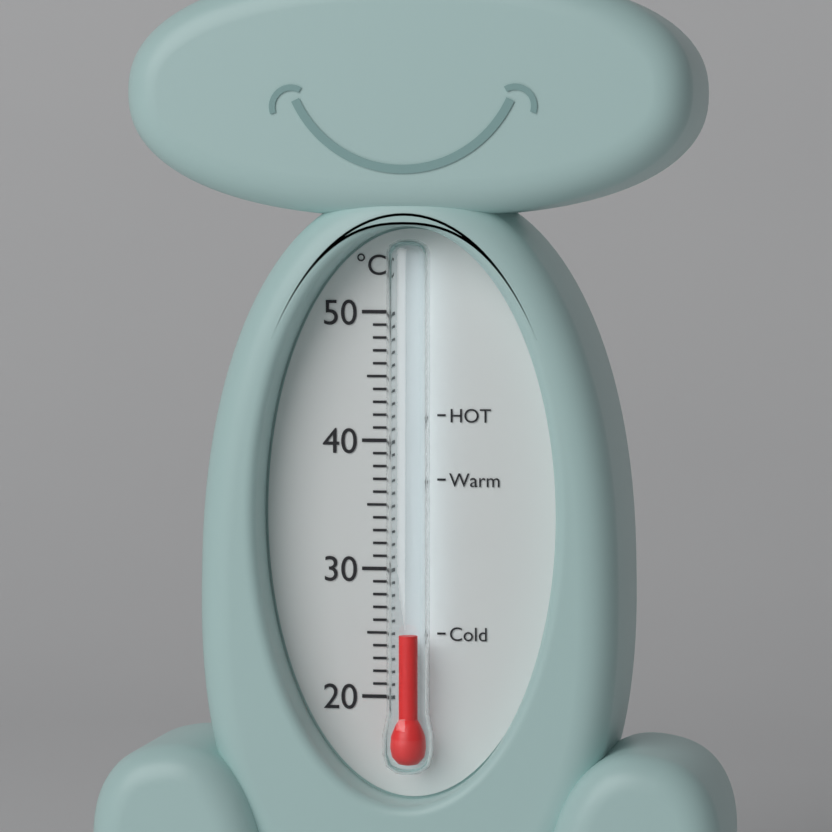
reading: 25 °C
